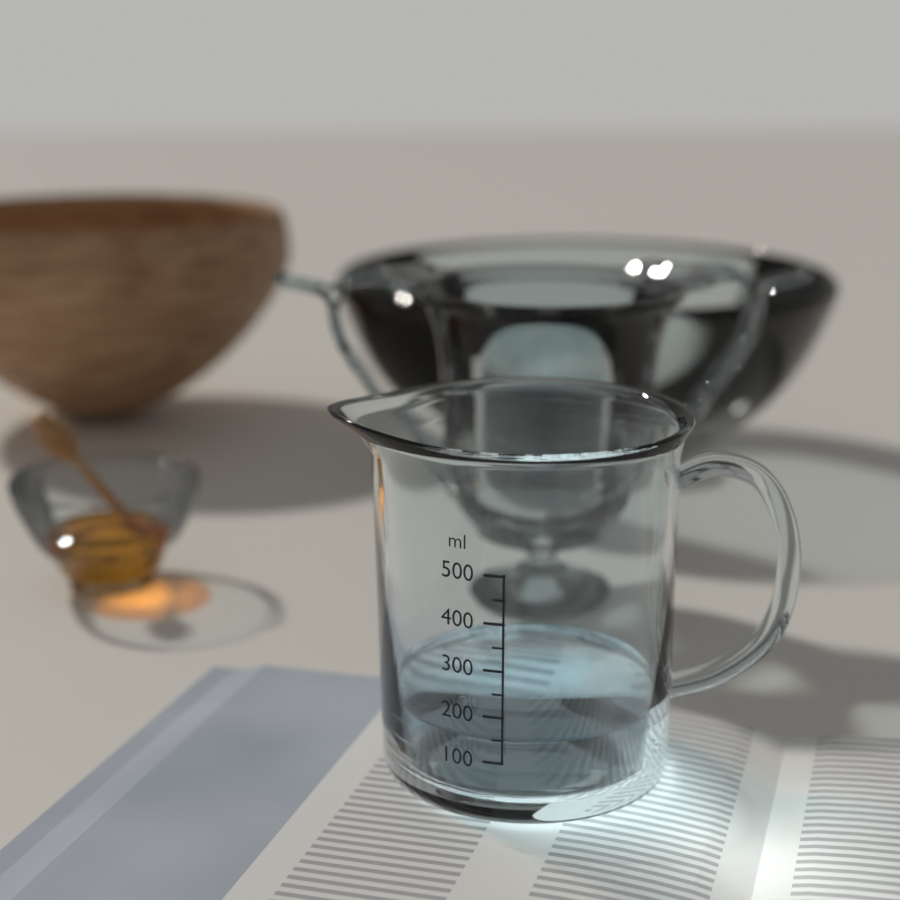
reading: 150 ml
